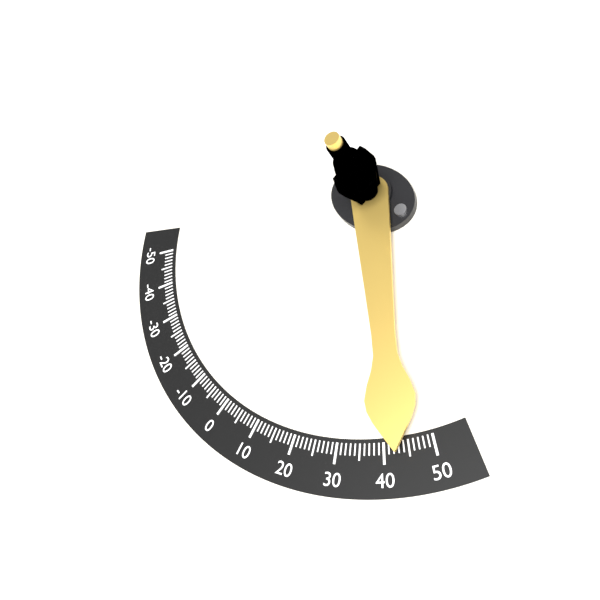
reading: 43 (no unit)
